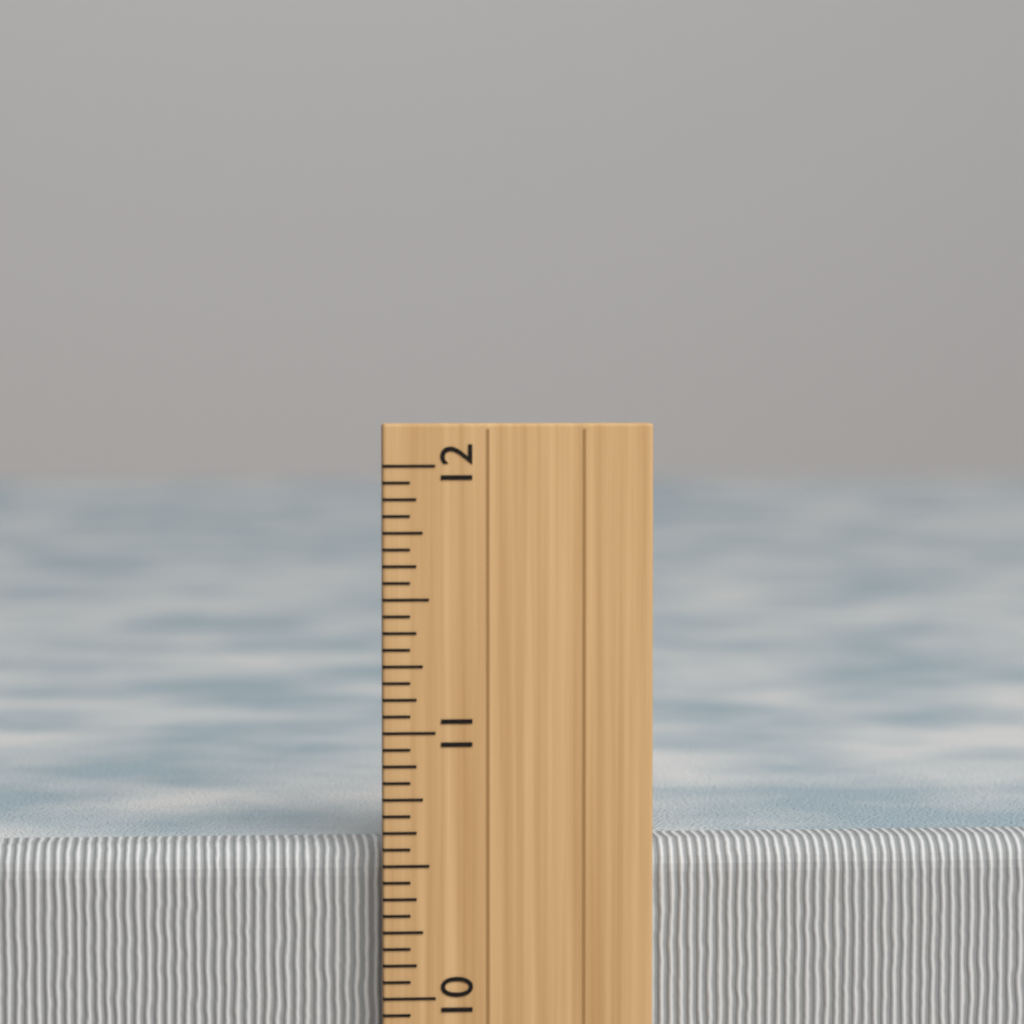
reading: 10.5625 inch
